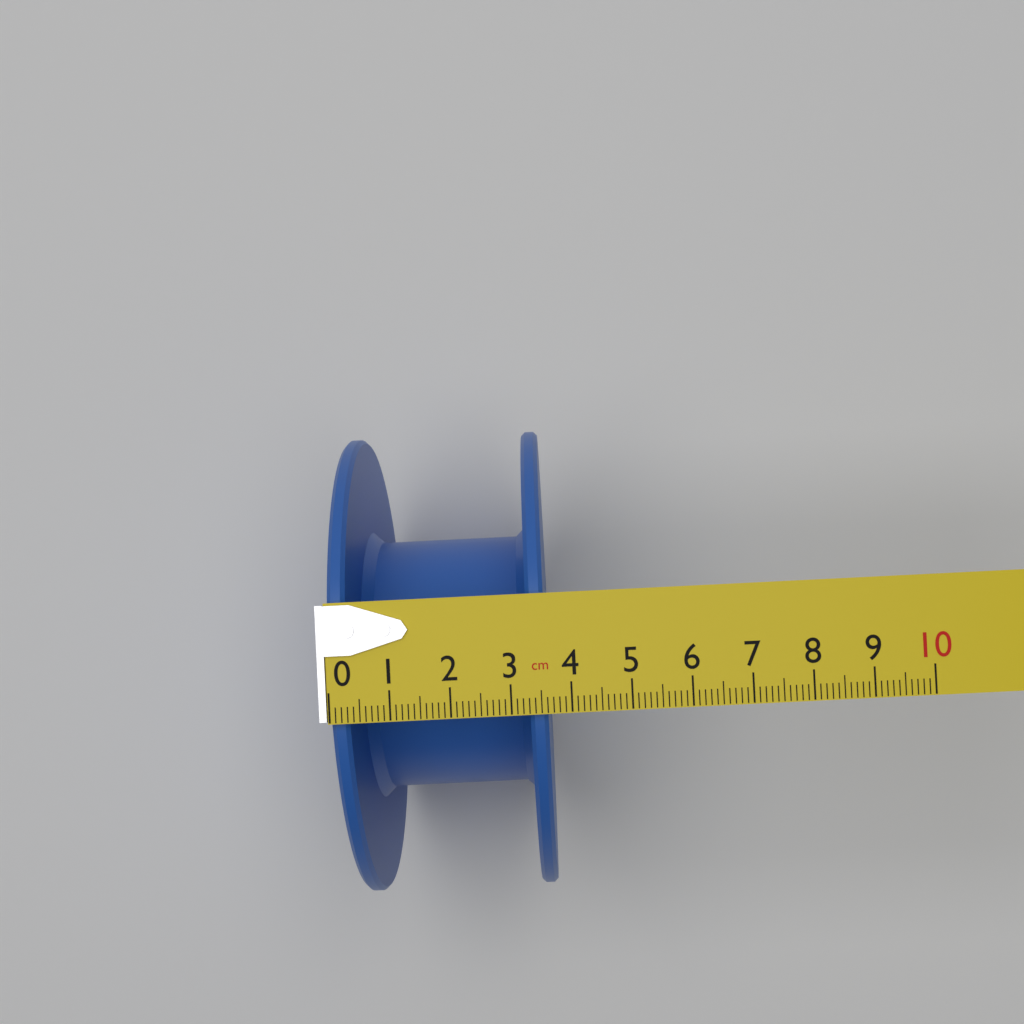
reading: 3.6 cm
